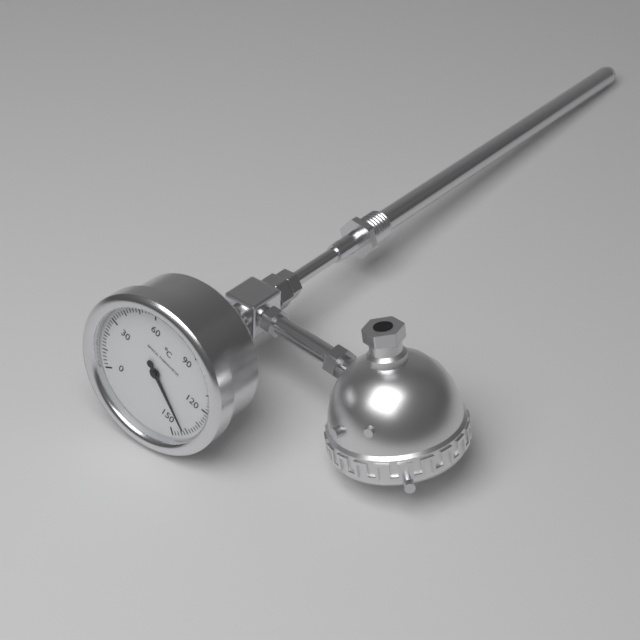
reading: 142 °C
